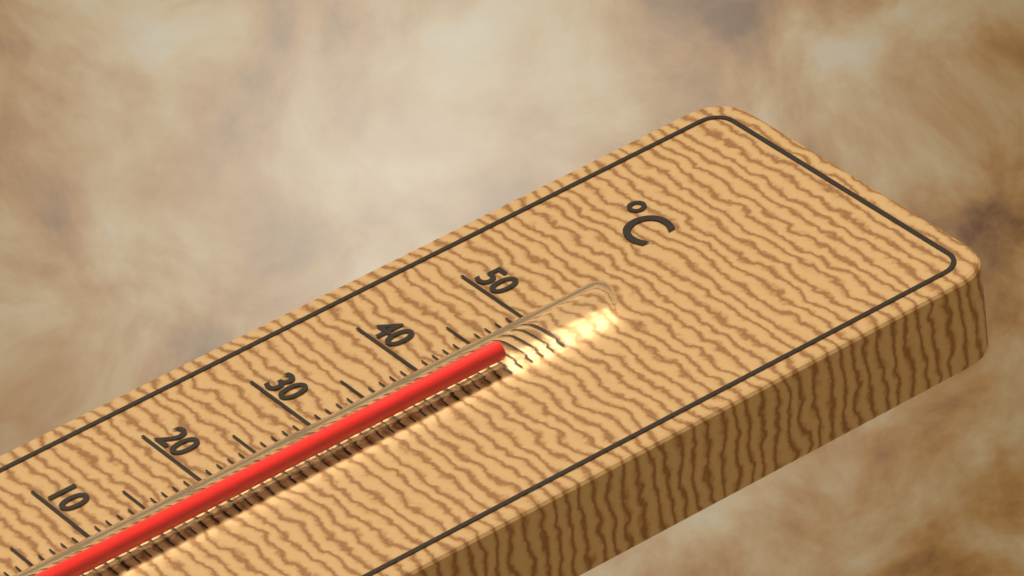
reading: 45 °C
